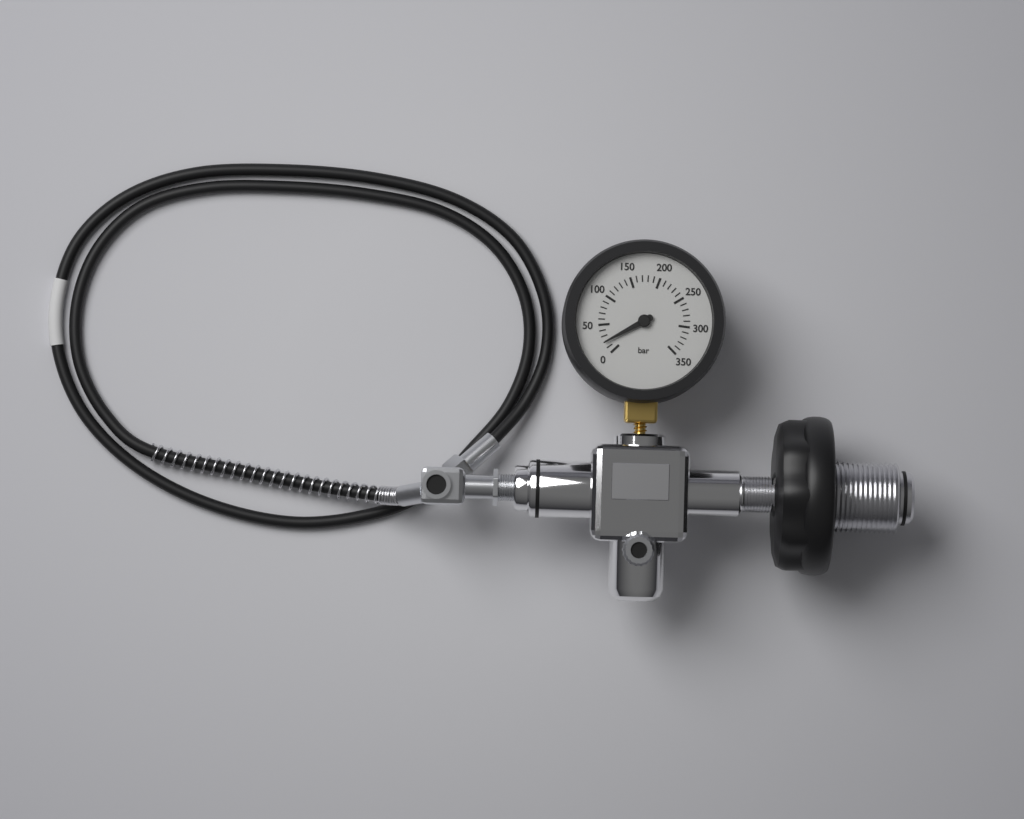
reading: 20 bar
